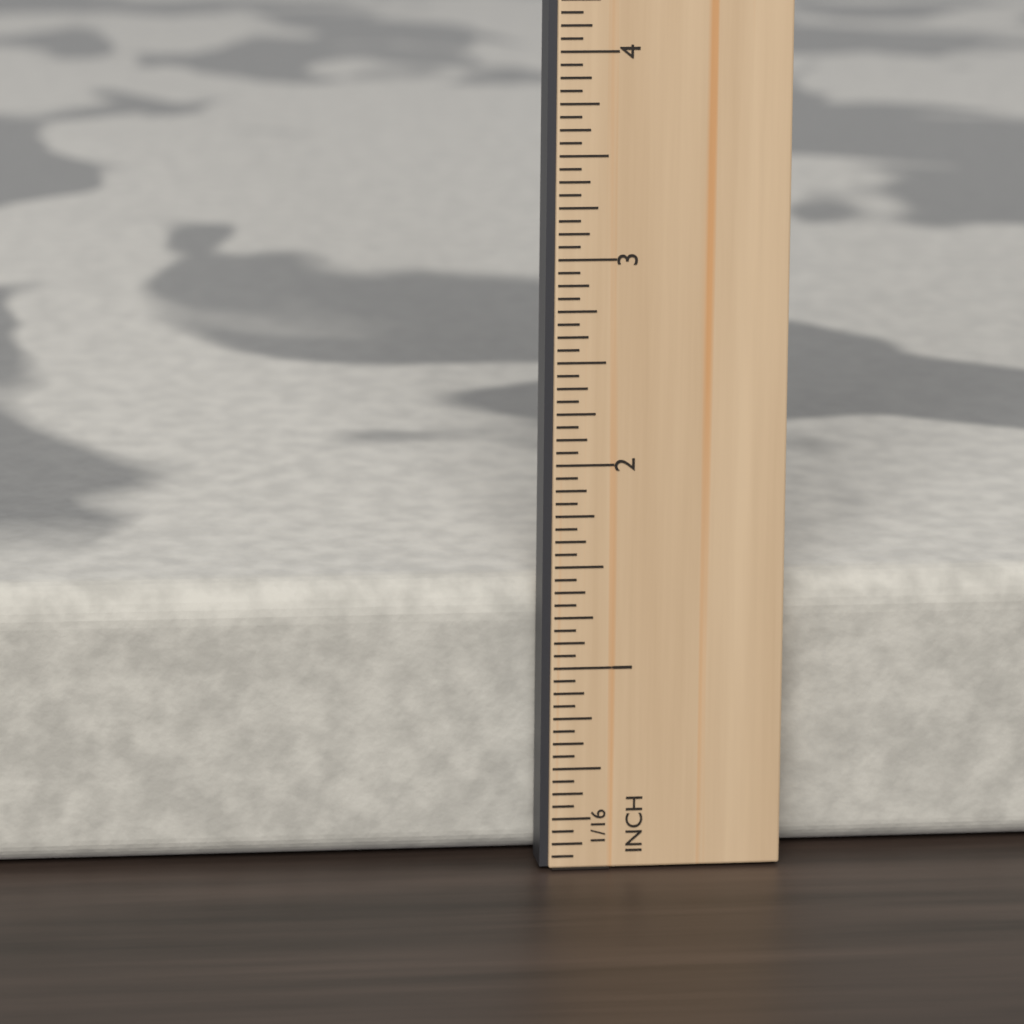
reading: 1.3750 in
